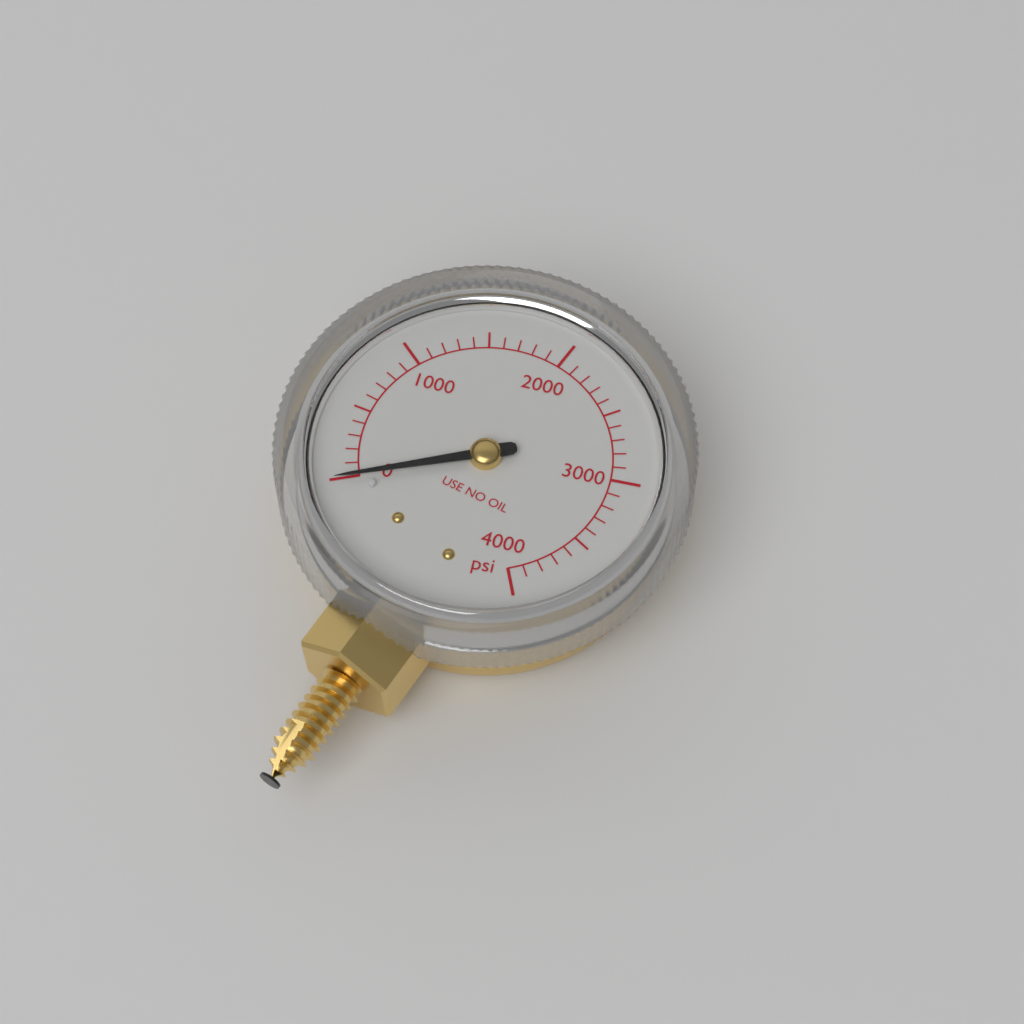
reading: 0 psi
